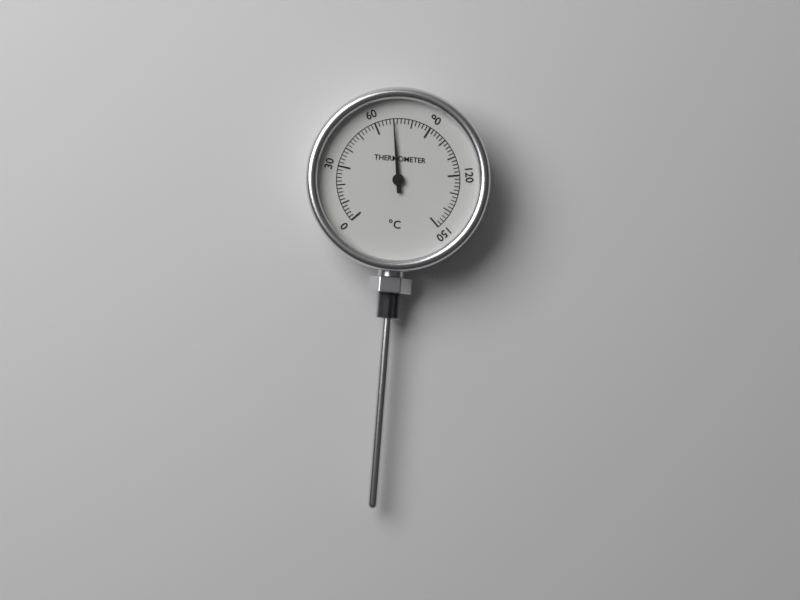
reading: 70 °C
